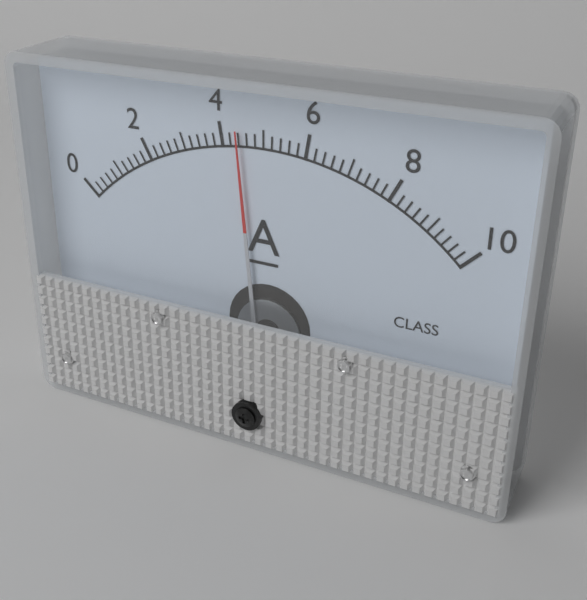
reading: 4.4 A
